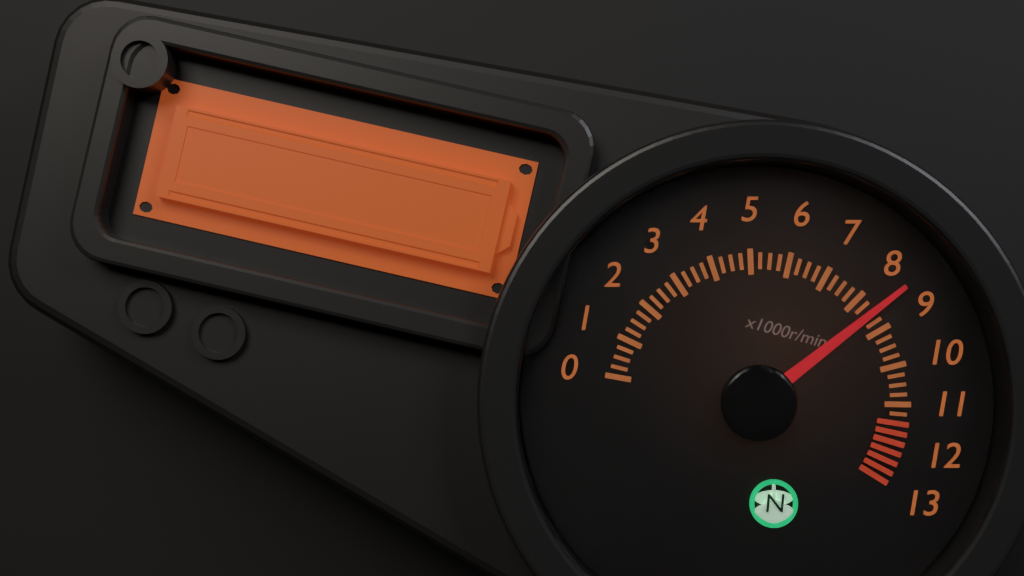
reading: 8.50 x1000r/min
